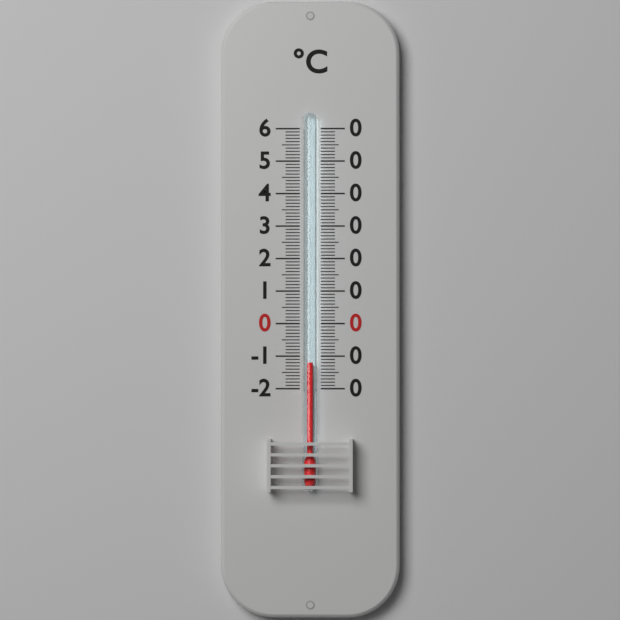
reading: -12 °C
